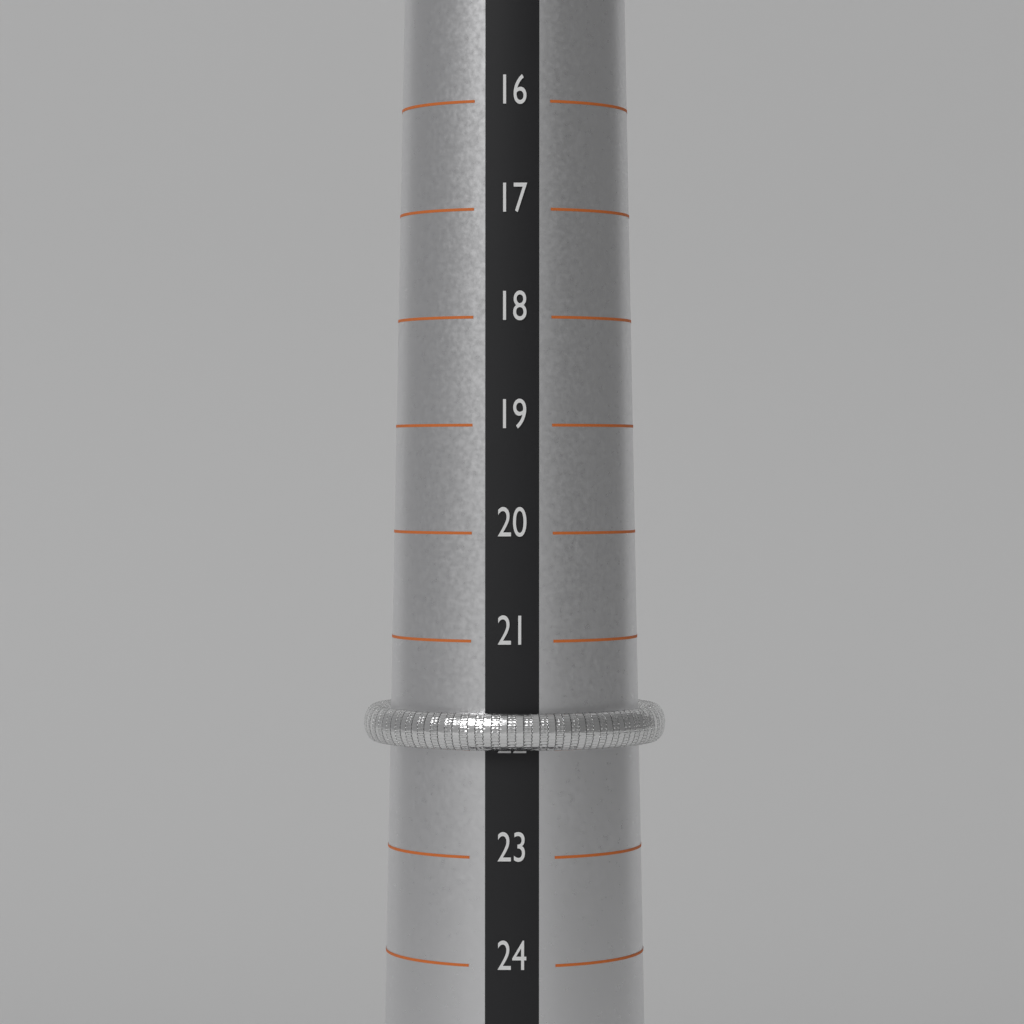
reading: 22 (no unit)
